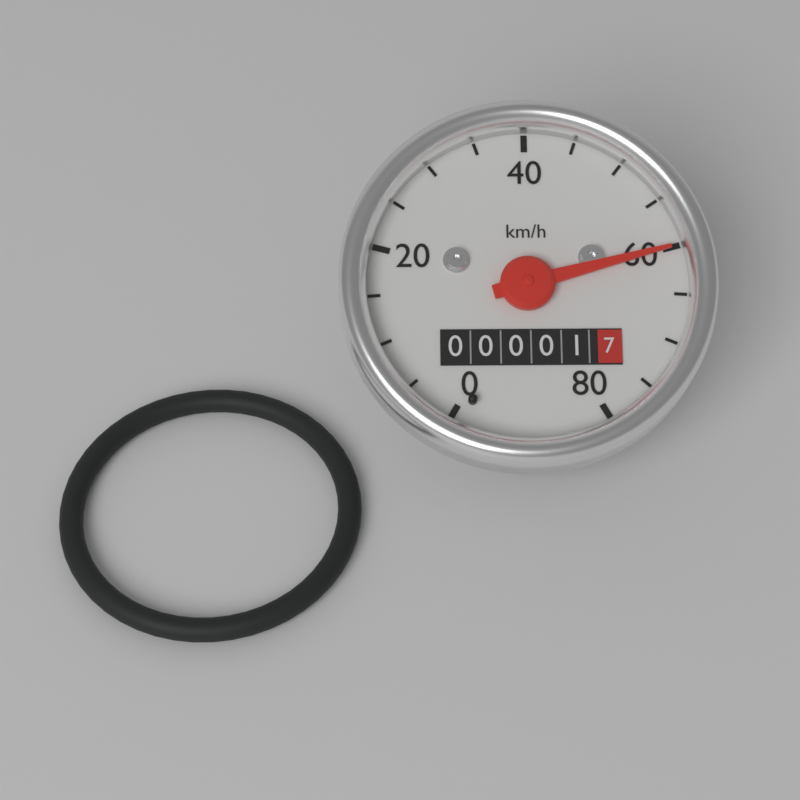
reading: 60 km/h
